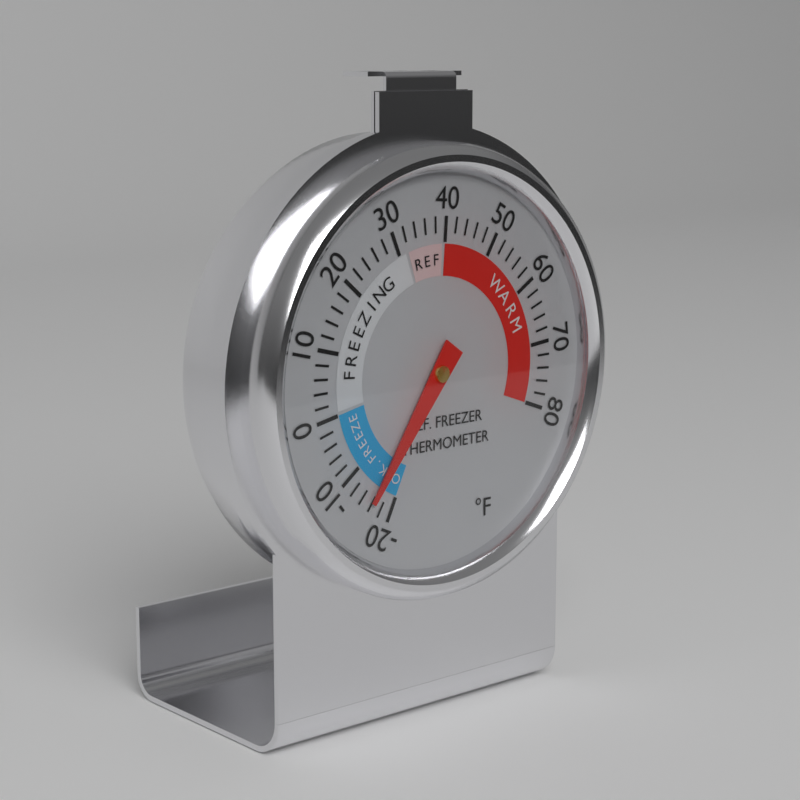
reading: -16 °F
